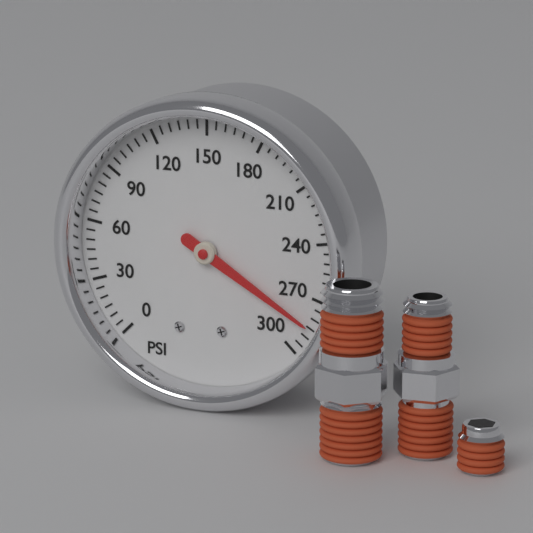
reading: 285 psi
